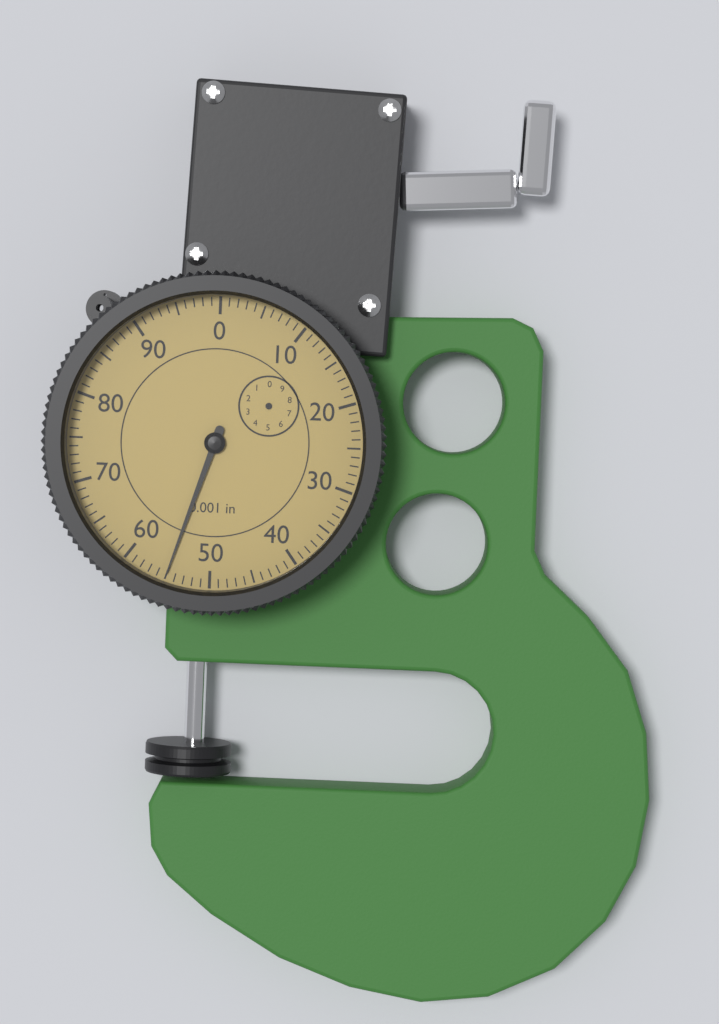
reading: 55 0.001 in
